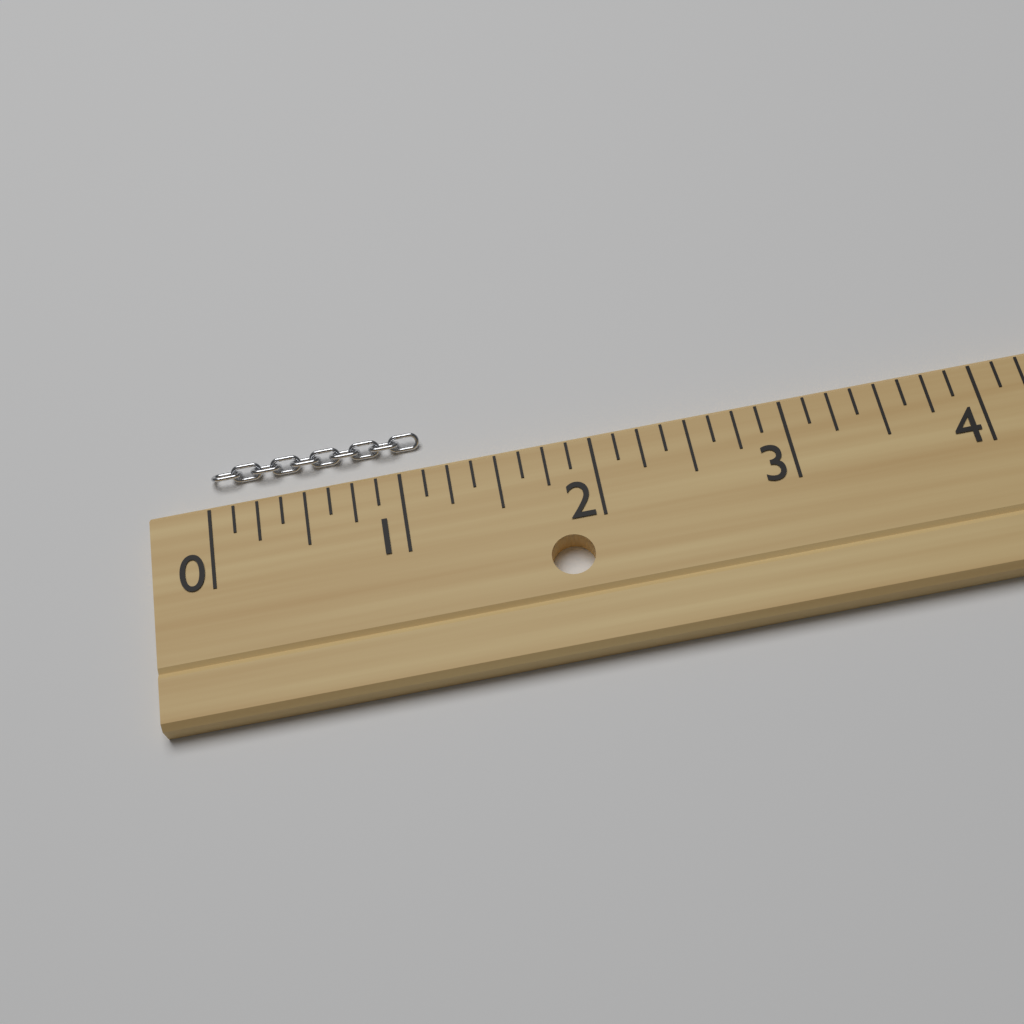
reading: 1.125 (no unit)
